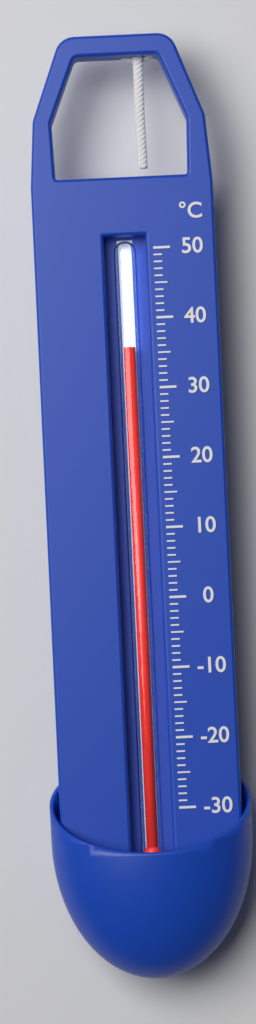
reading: 36 °C
